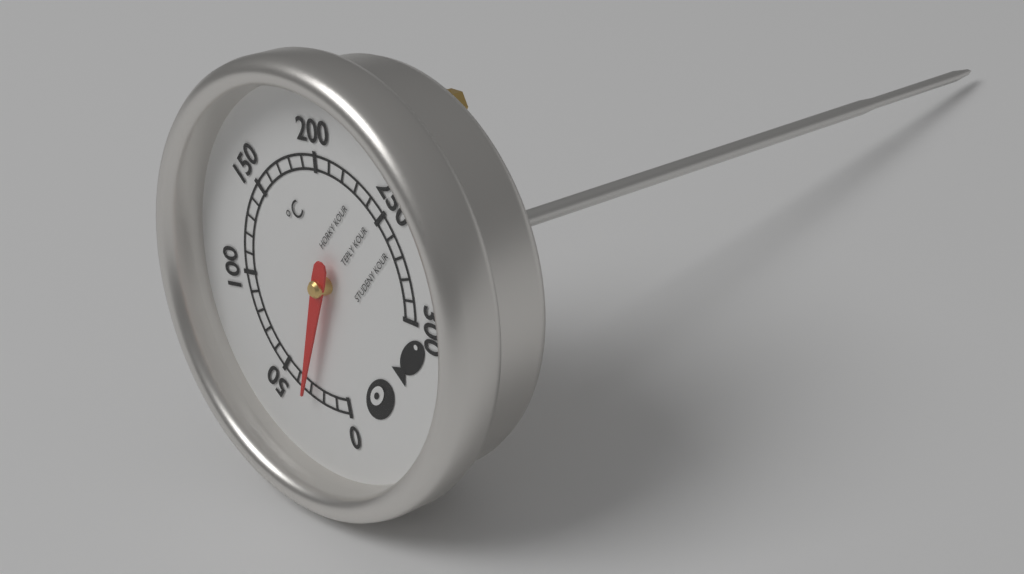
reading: 30 °C
